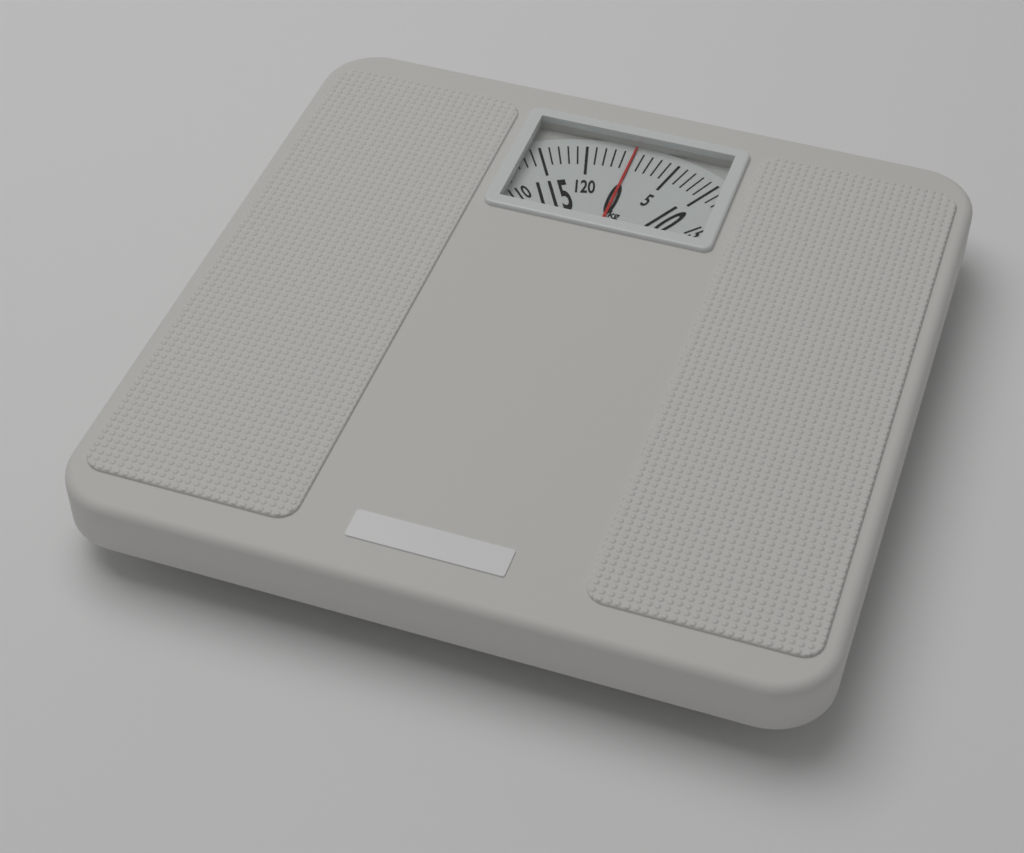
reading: 0 kg
